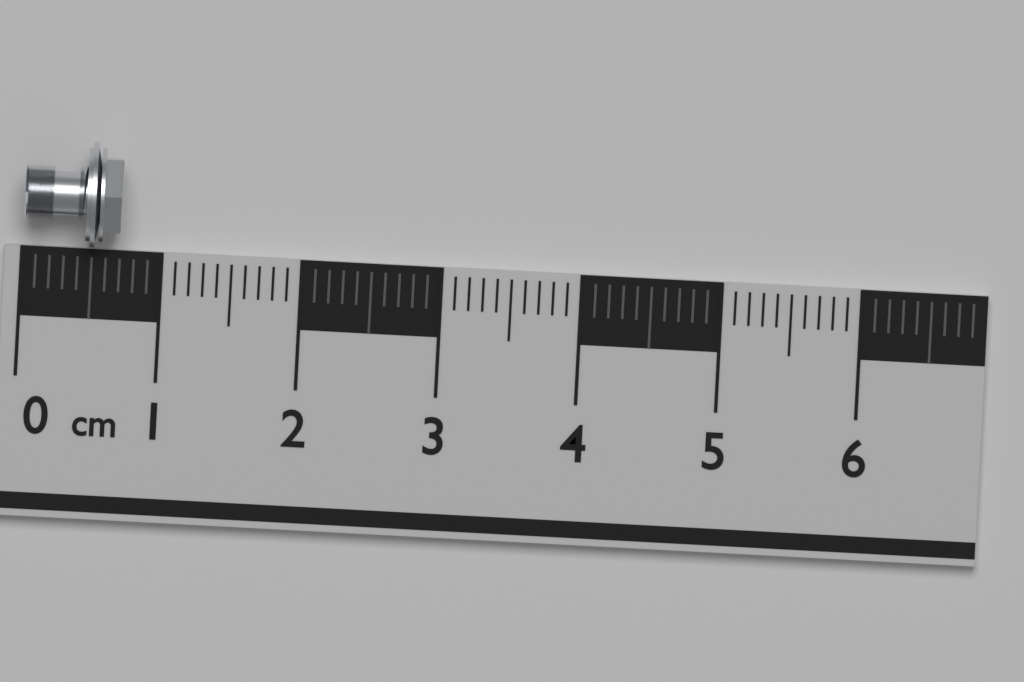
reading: 0.7 cm
